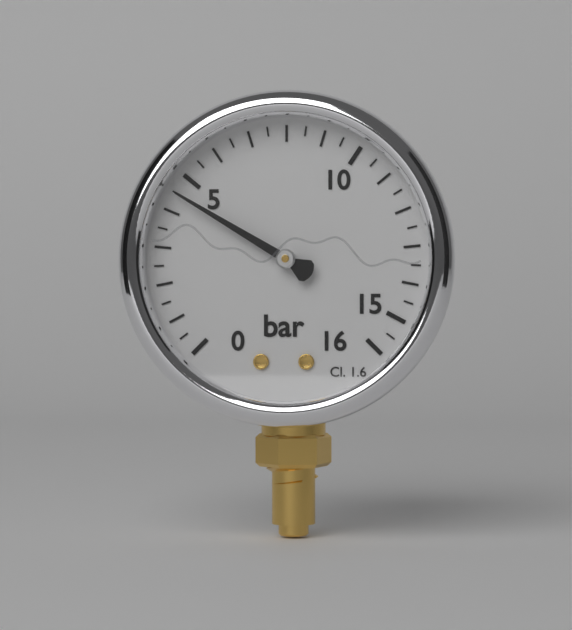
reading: 4.5 bar
